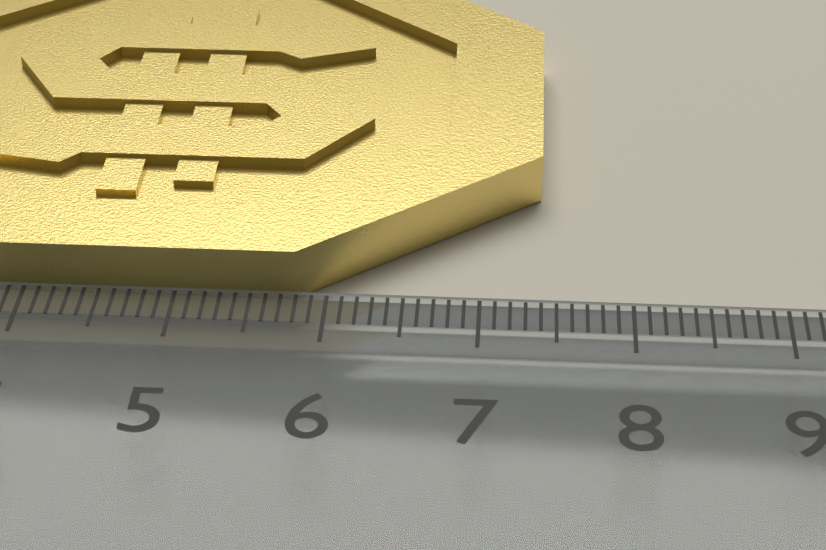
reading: 7.4 cm
